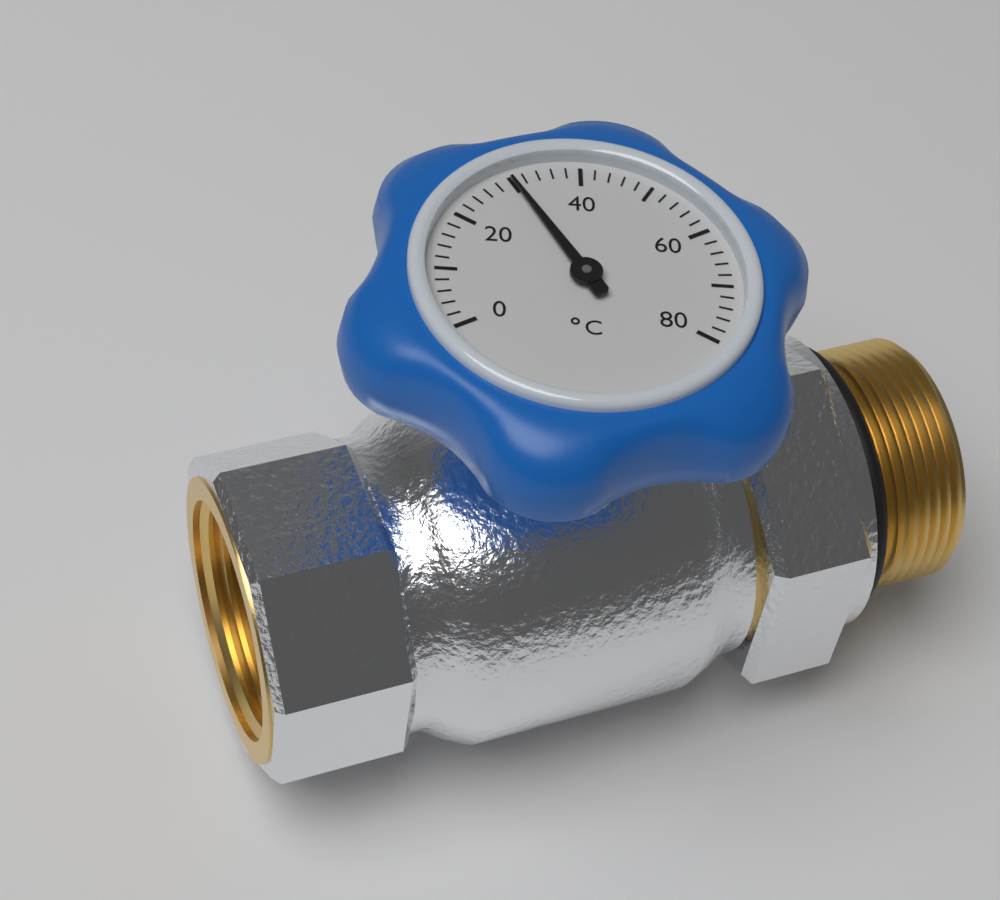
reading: 30 °C
